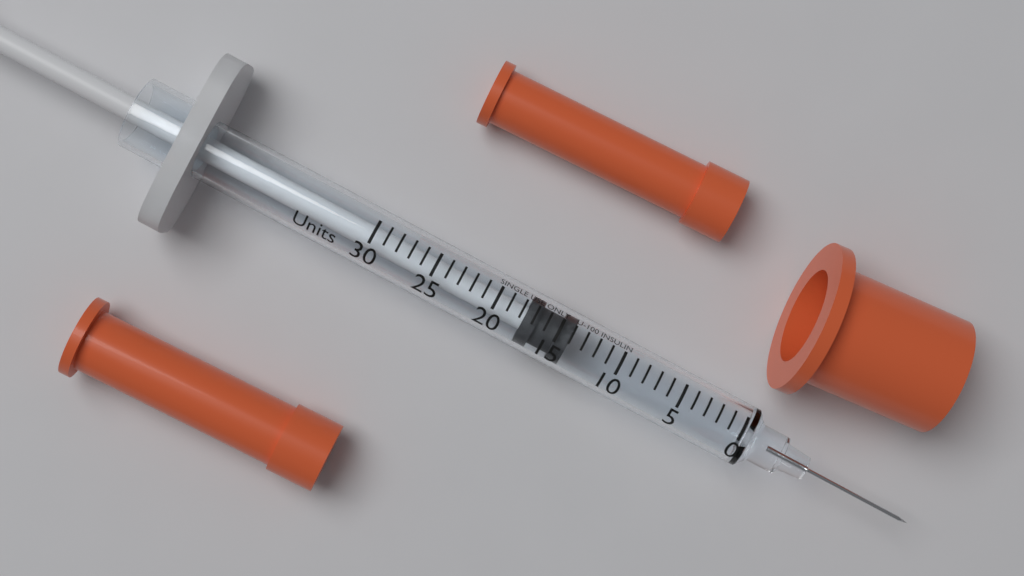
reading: 14 Units
